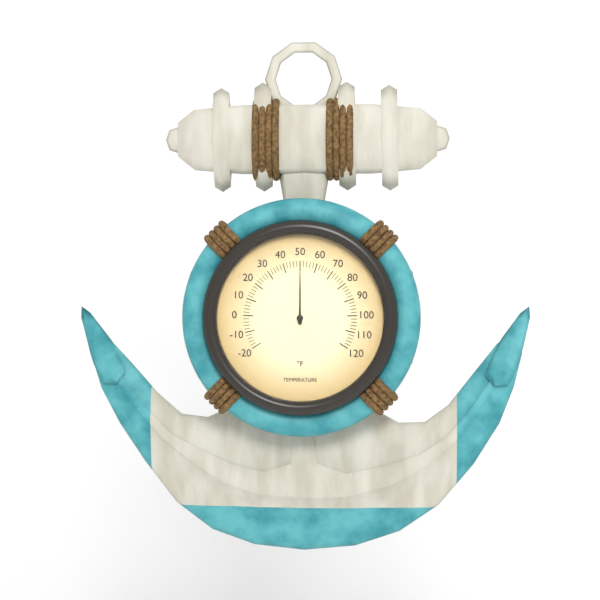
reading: 50 °F
